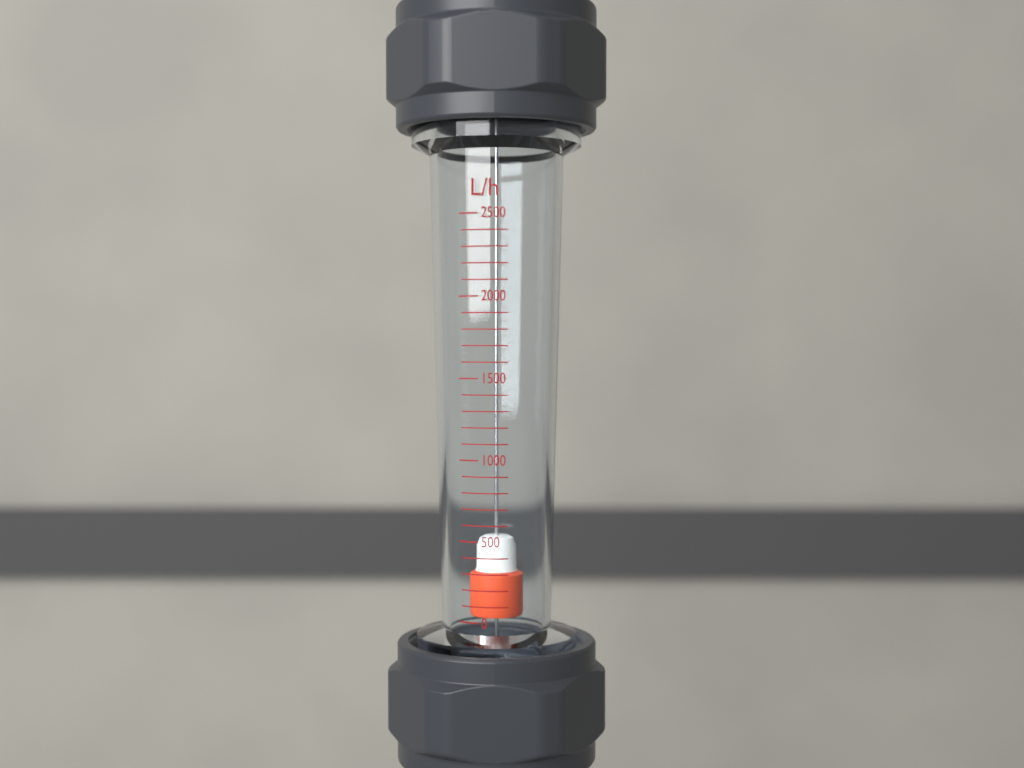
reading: 500 L/h
